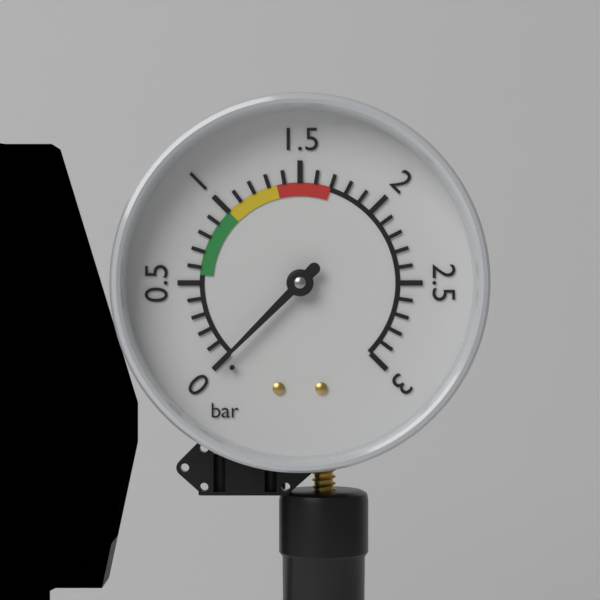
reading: 0.0 bar
